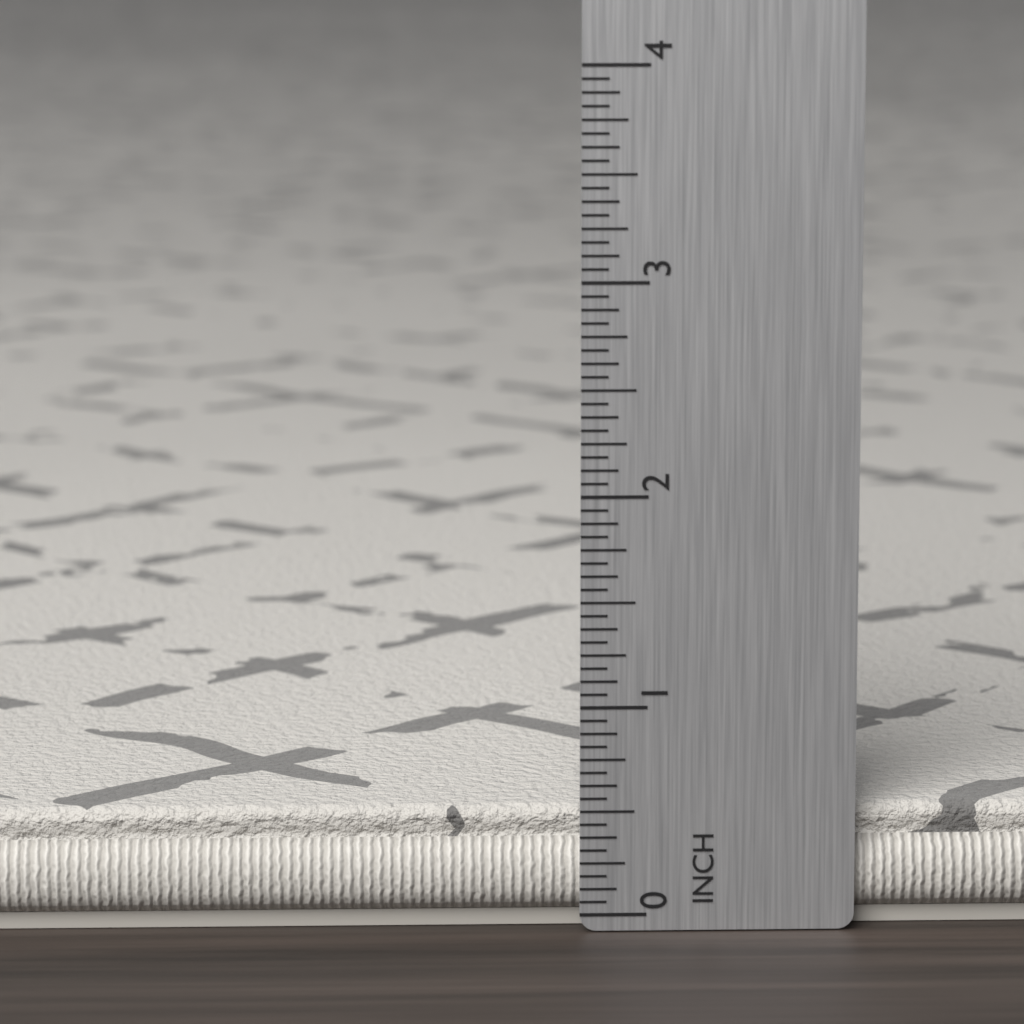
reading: 0.5000 in
